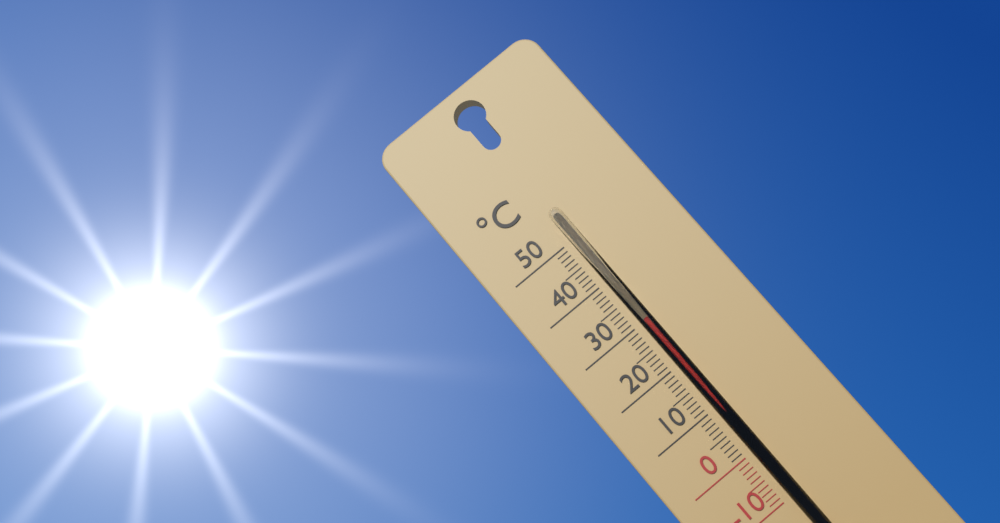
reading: 30 °C
